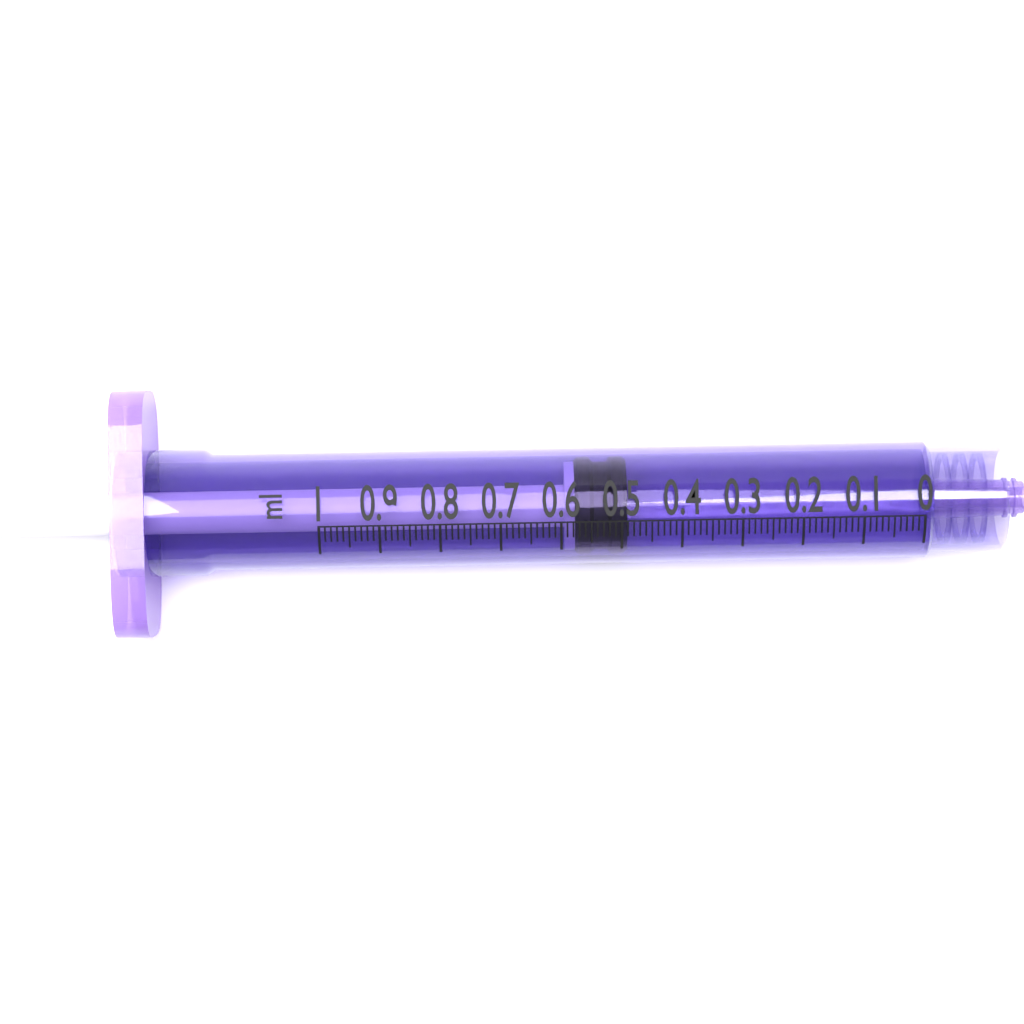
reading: 0.49 ml
